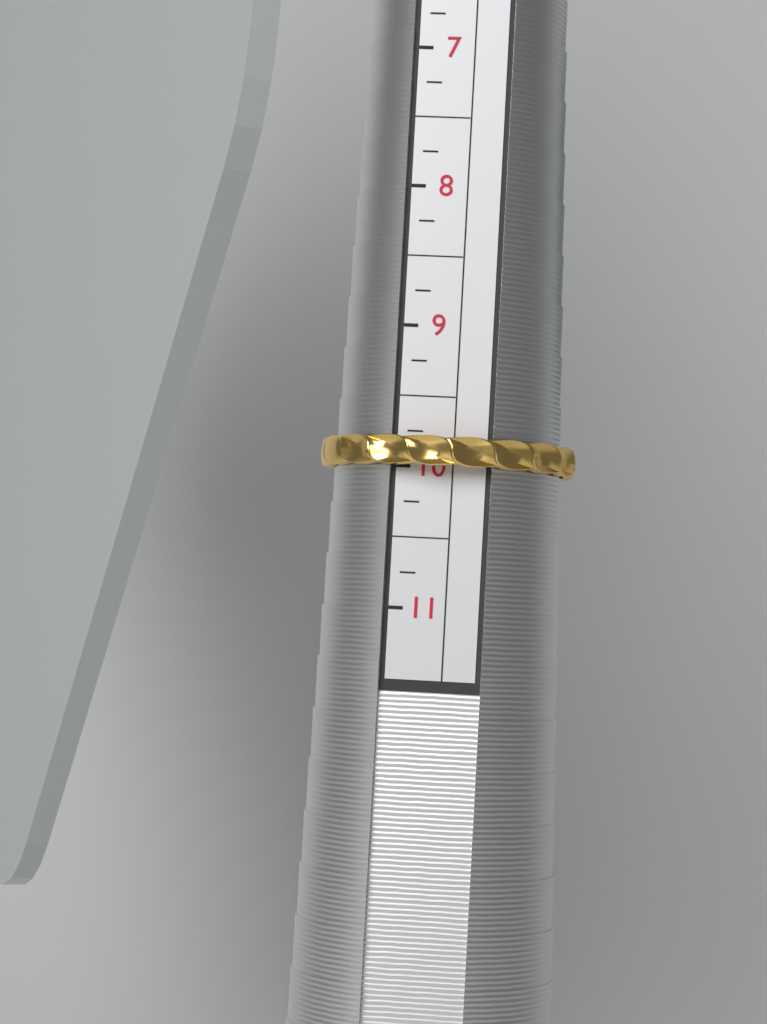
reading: 10.00 (no unit)
